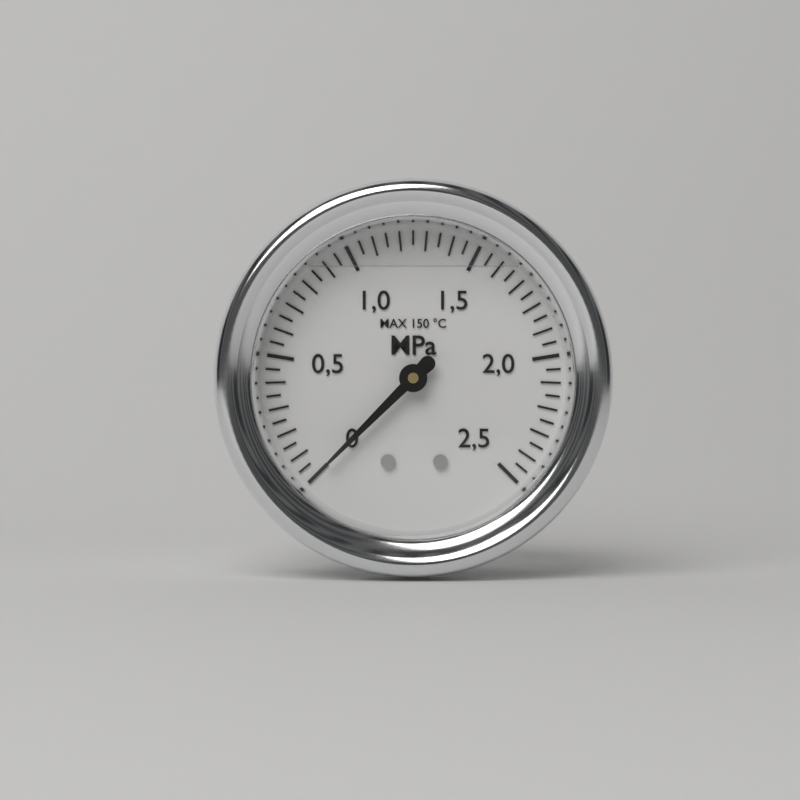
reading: 0.00 MPa
